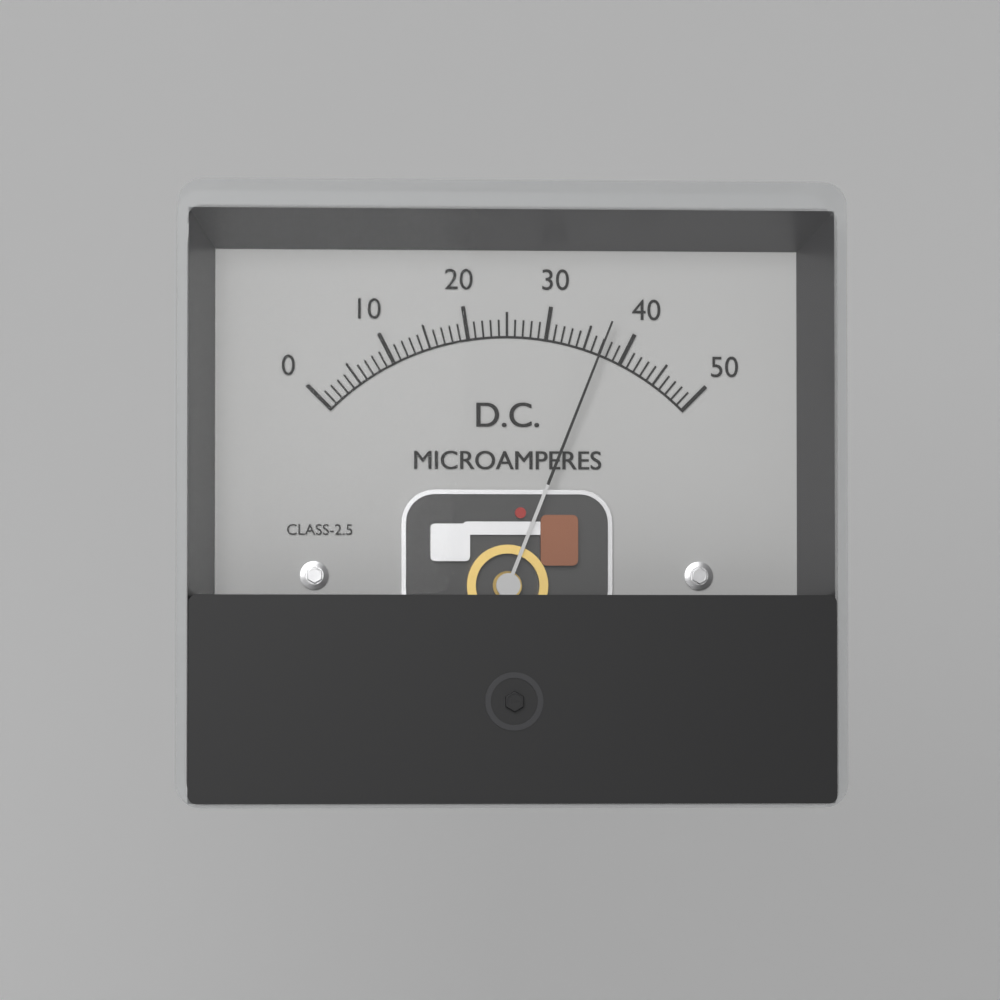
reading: 37 µA
